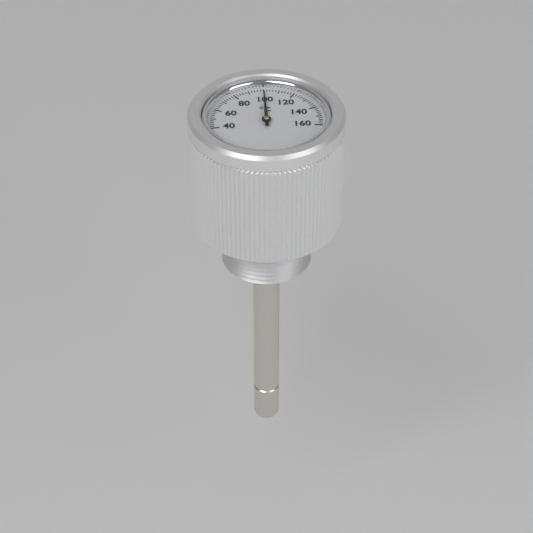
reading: 100 °C
